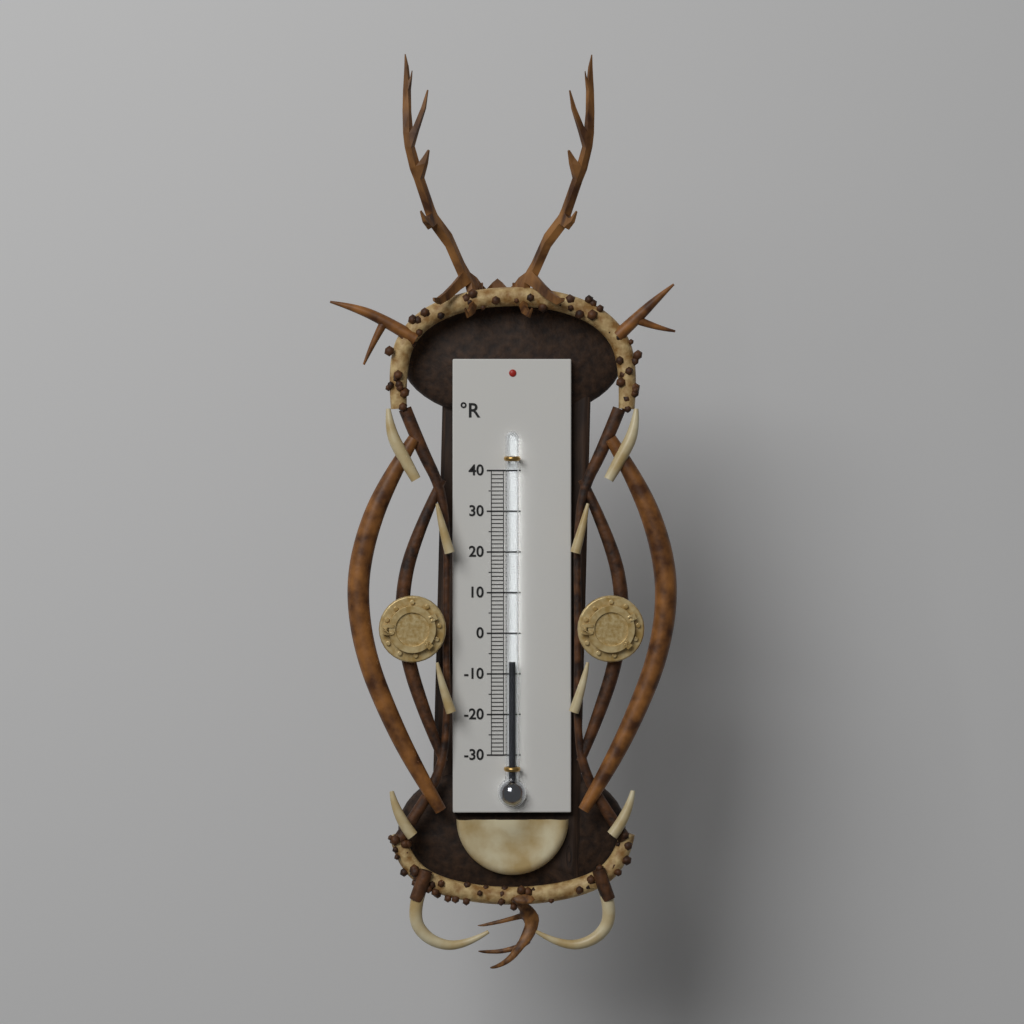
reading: -7 °R
